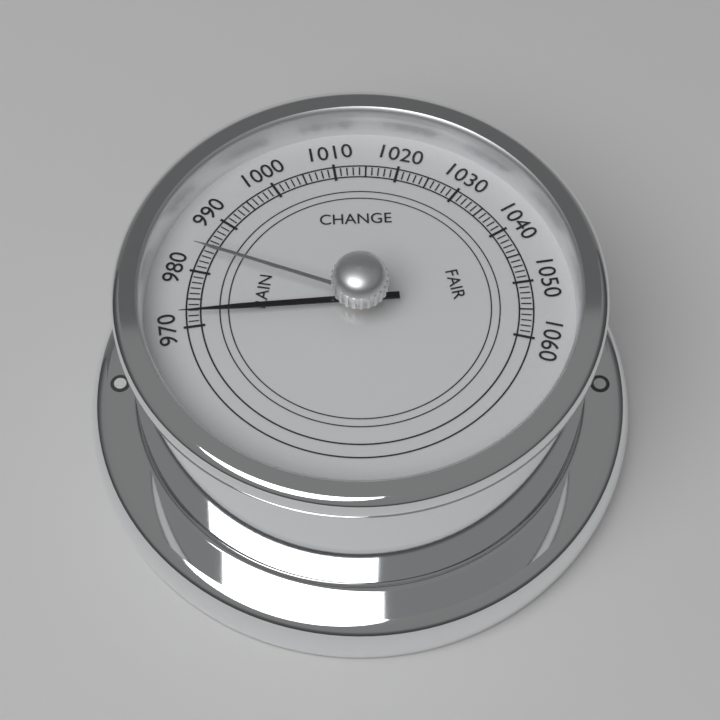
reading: 972 (no unit)
